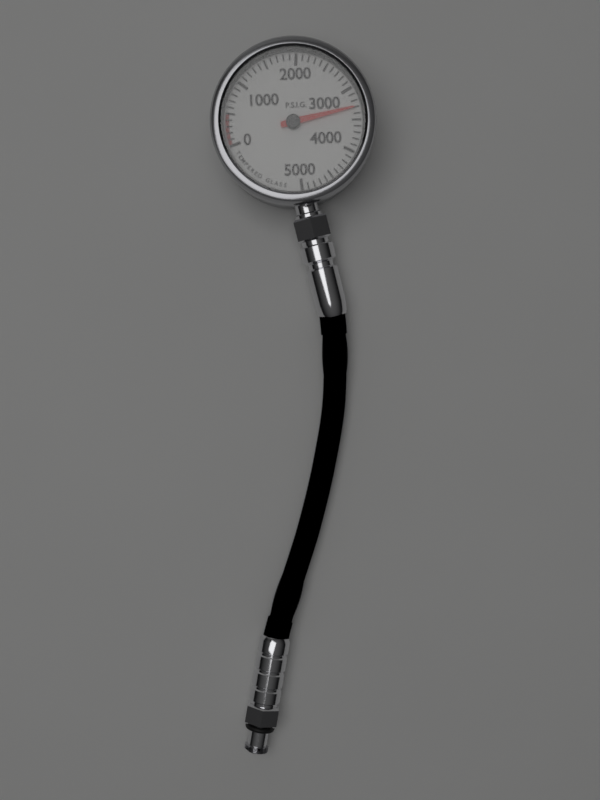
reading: 3300 psig
